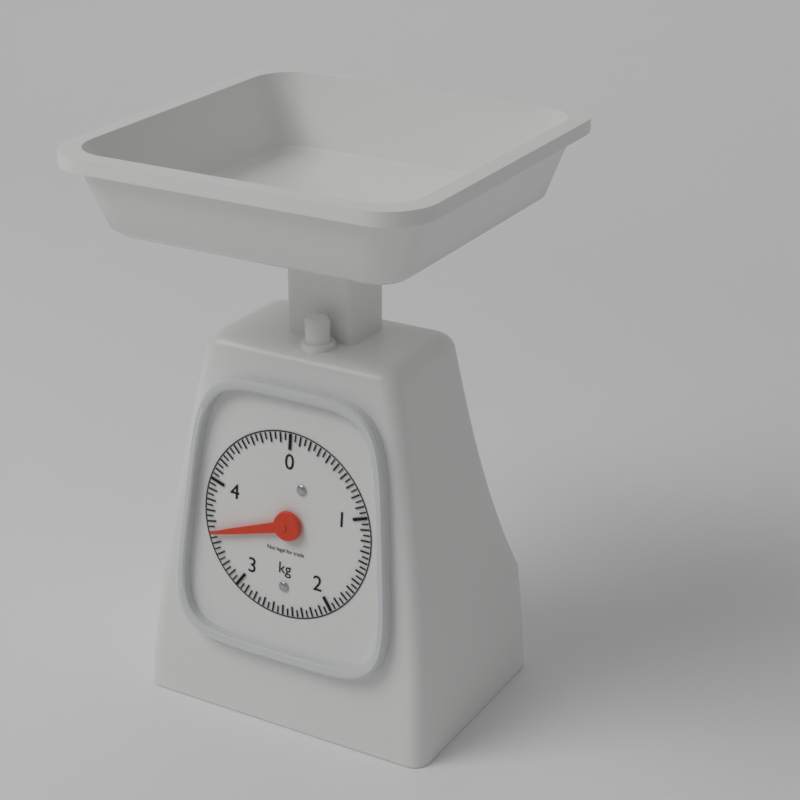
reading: 3.50 kg
